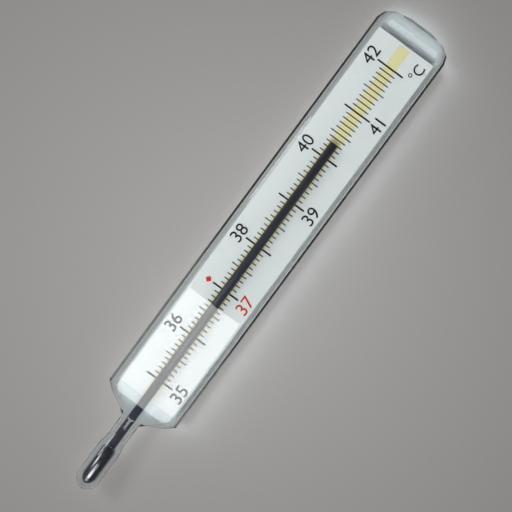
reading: 40.3 °C
